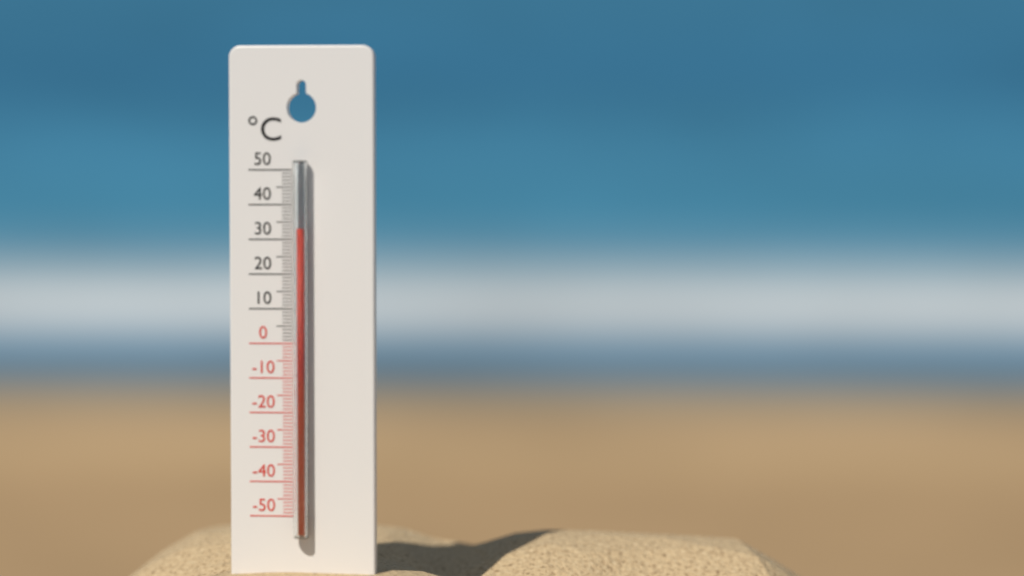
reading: 33 °C
